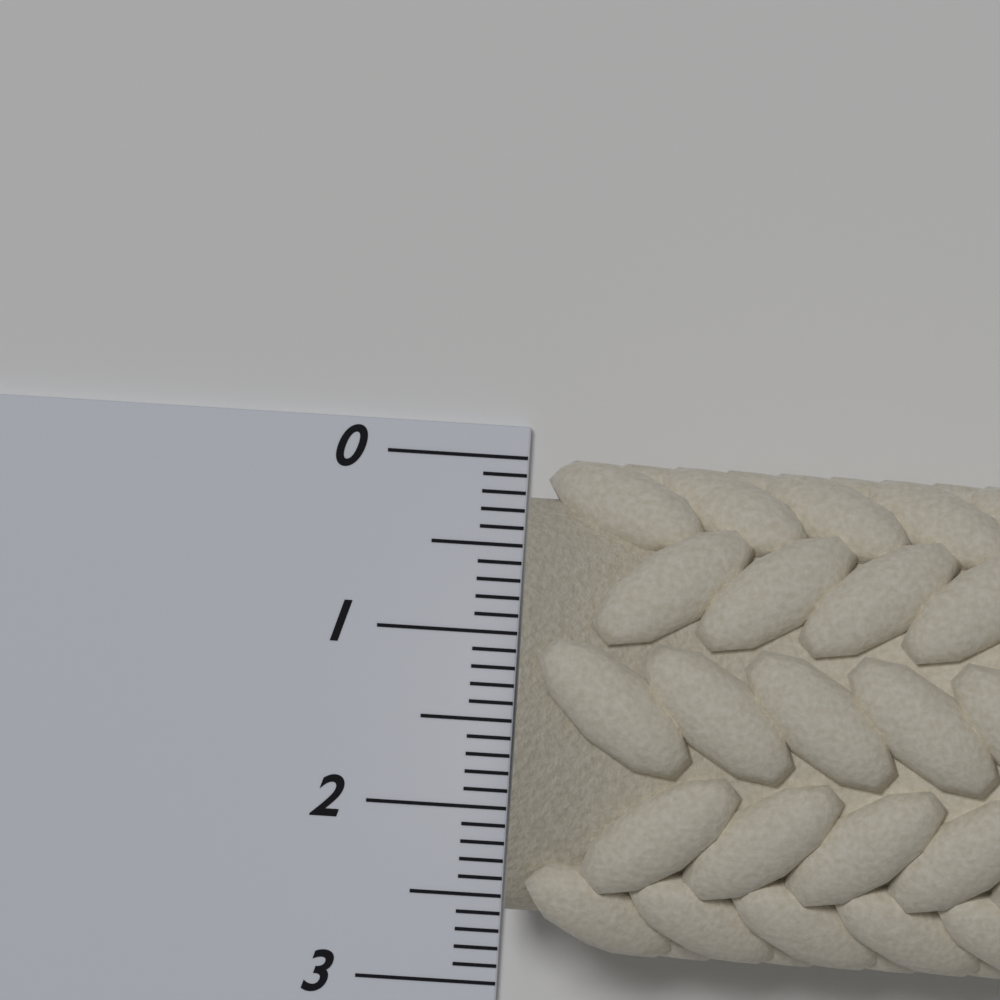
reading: 2.8 (no unit)
